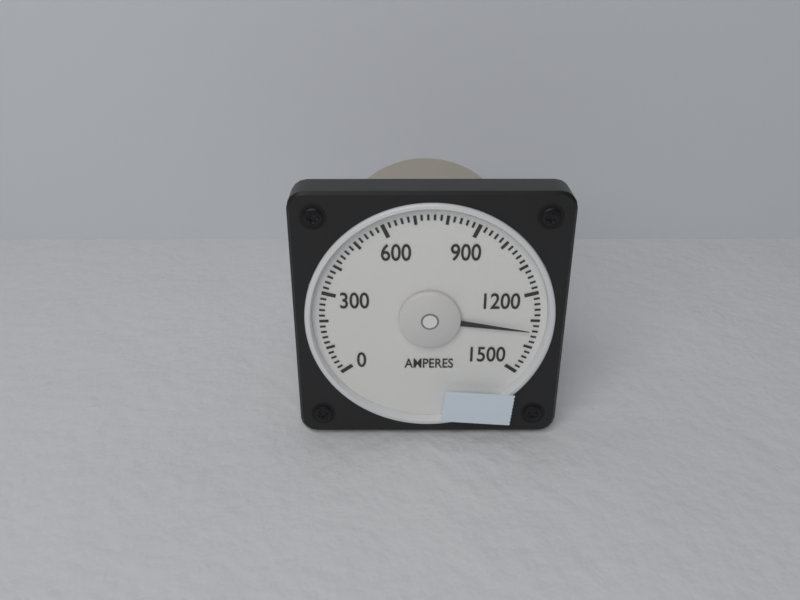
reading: 1340 A
